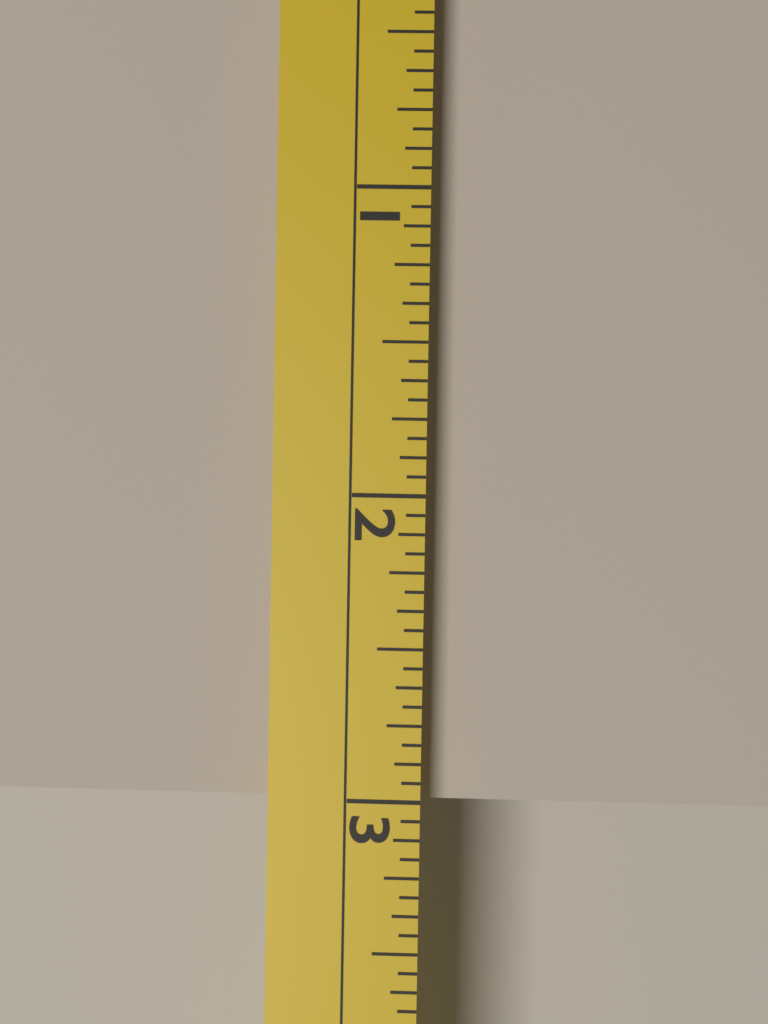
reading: 3.0000 (no unit)
